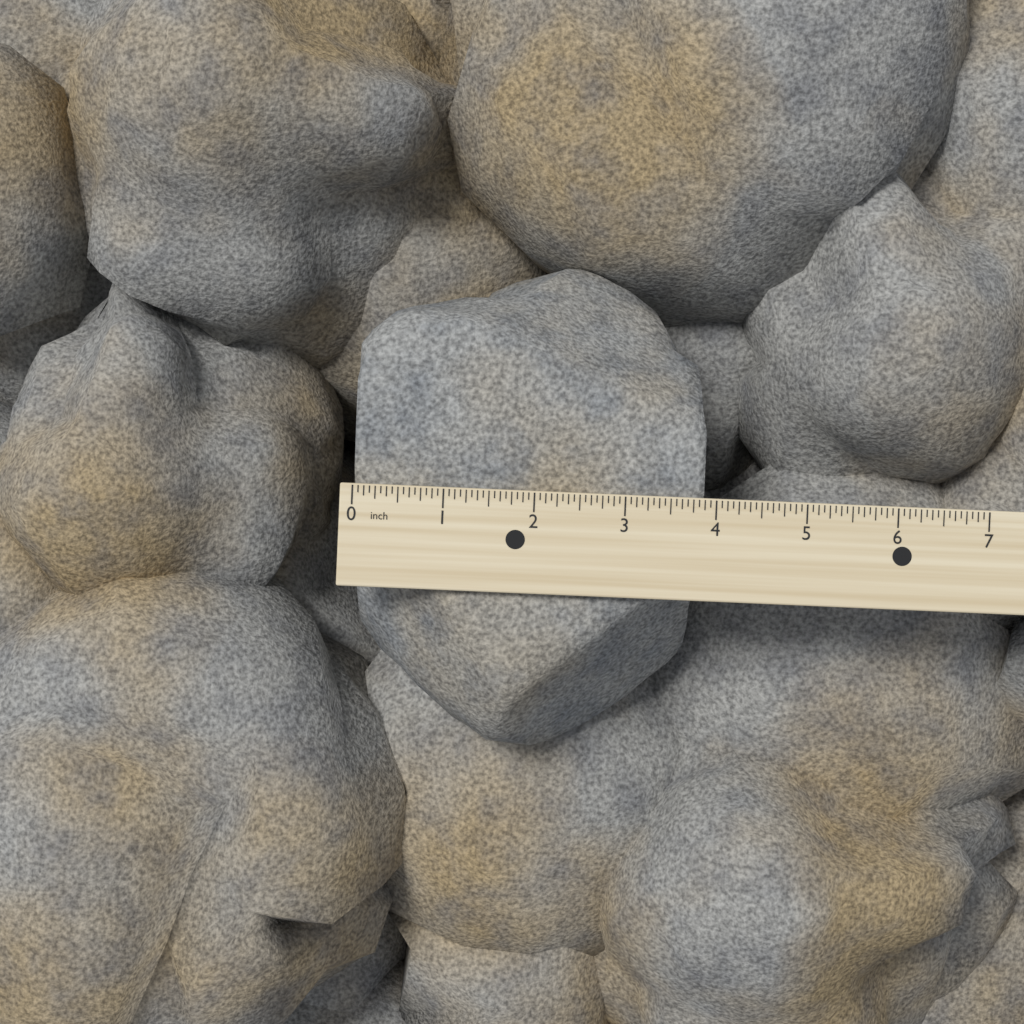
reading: 3.8750 inch
